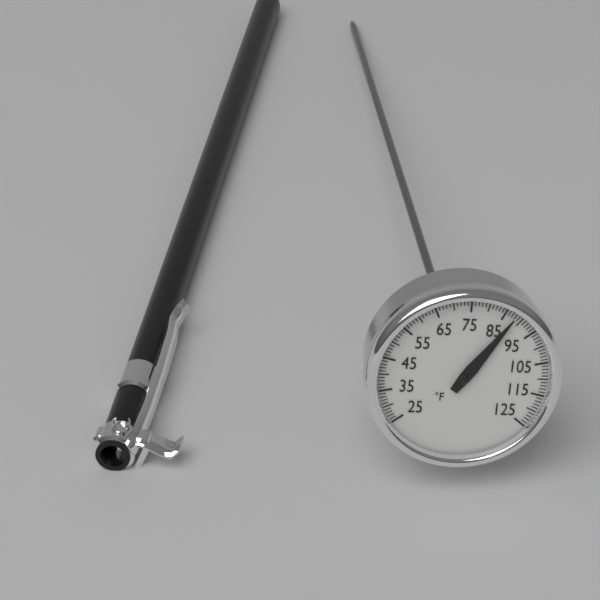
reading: 88 °F
